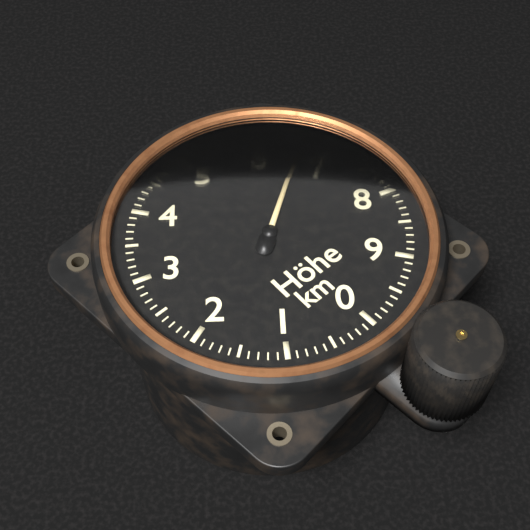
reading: 6.6 km
